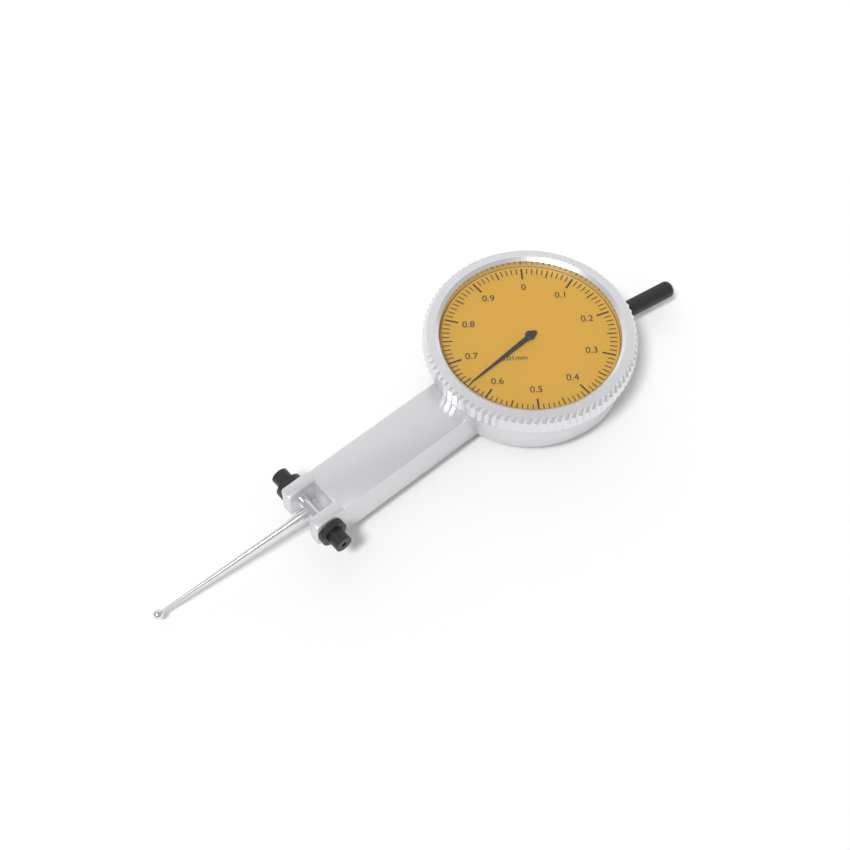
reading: 0.64 mm
